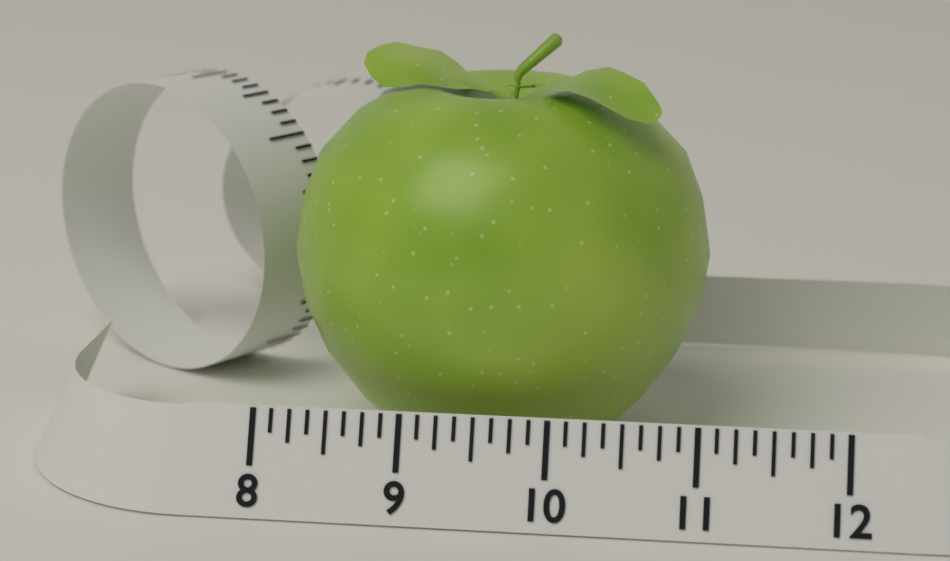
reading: 11.000 (no unit)
